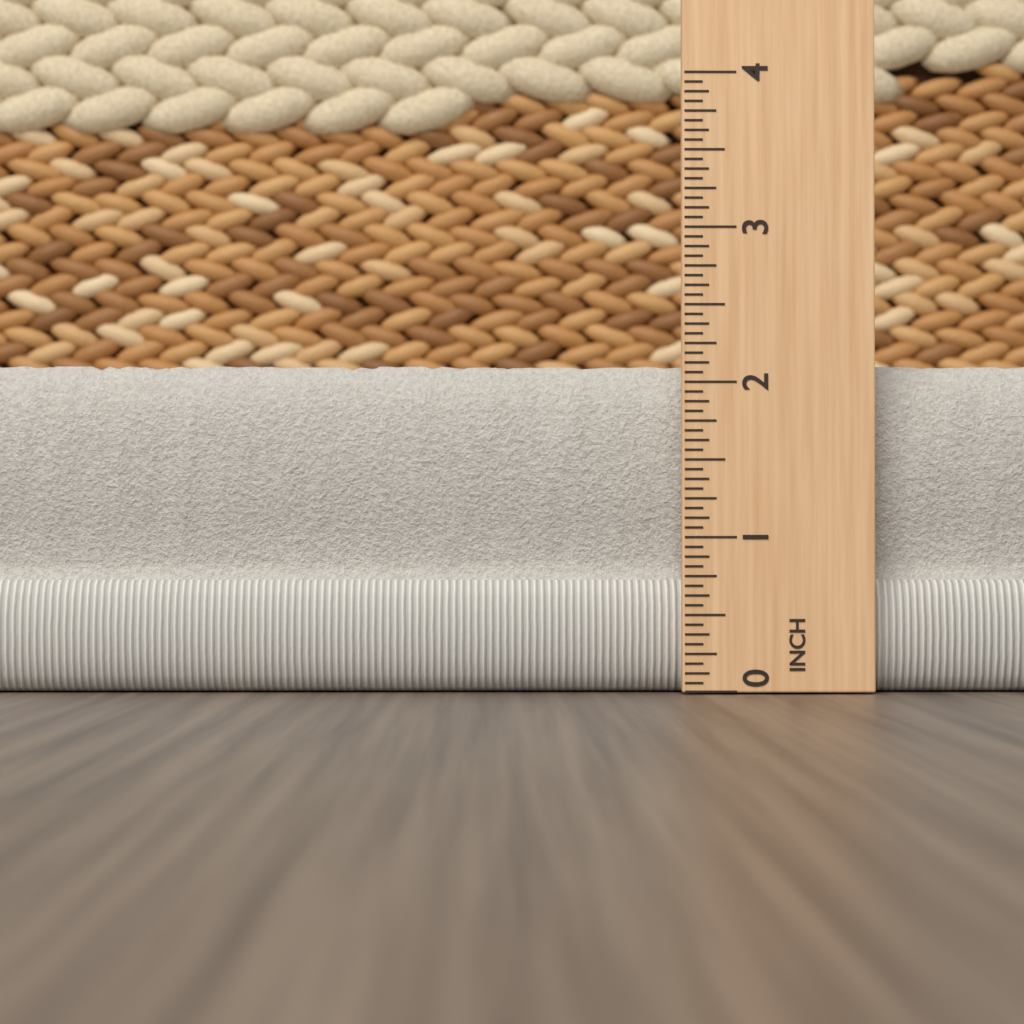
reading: 2.1250 in
